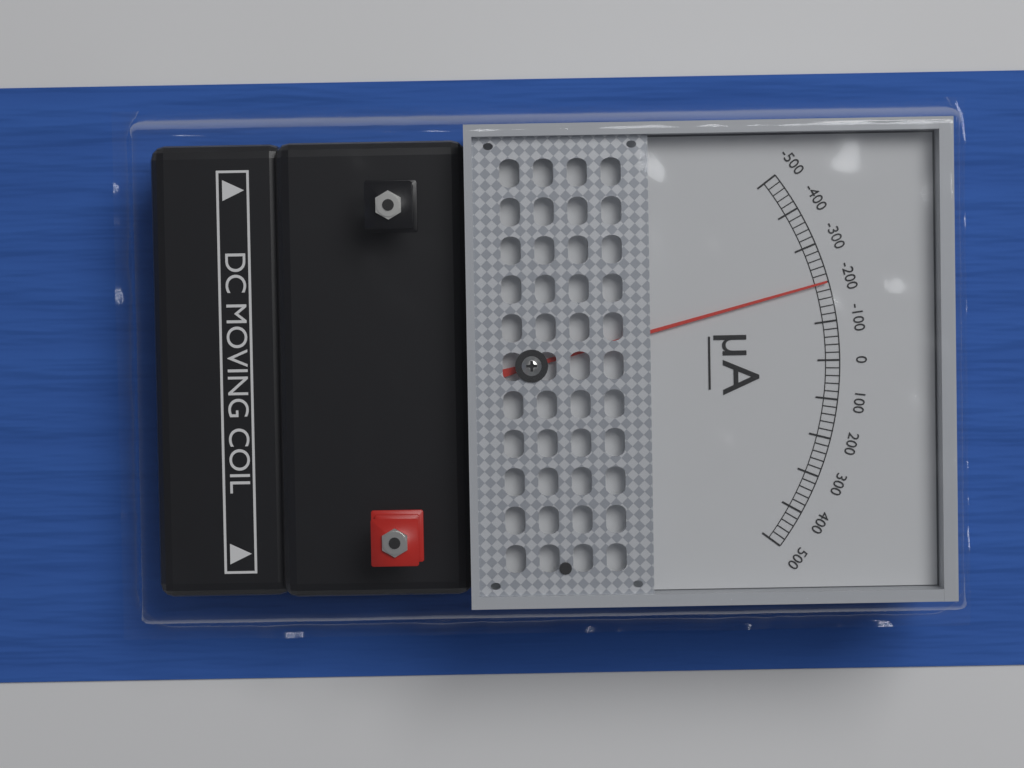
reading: -200 µA
